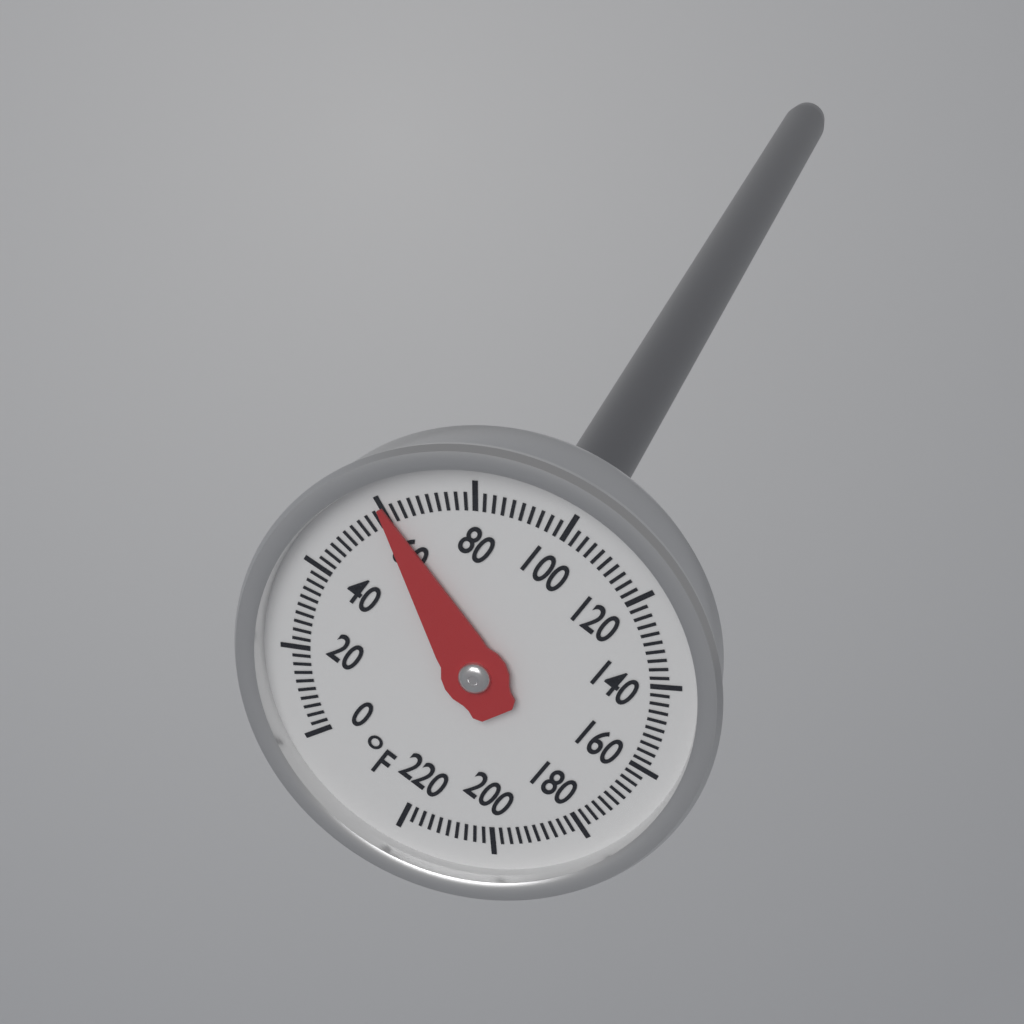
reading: 60 °F
